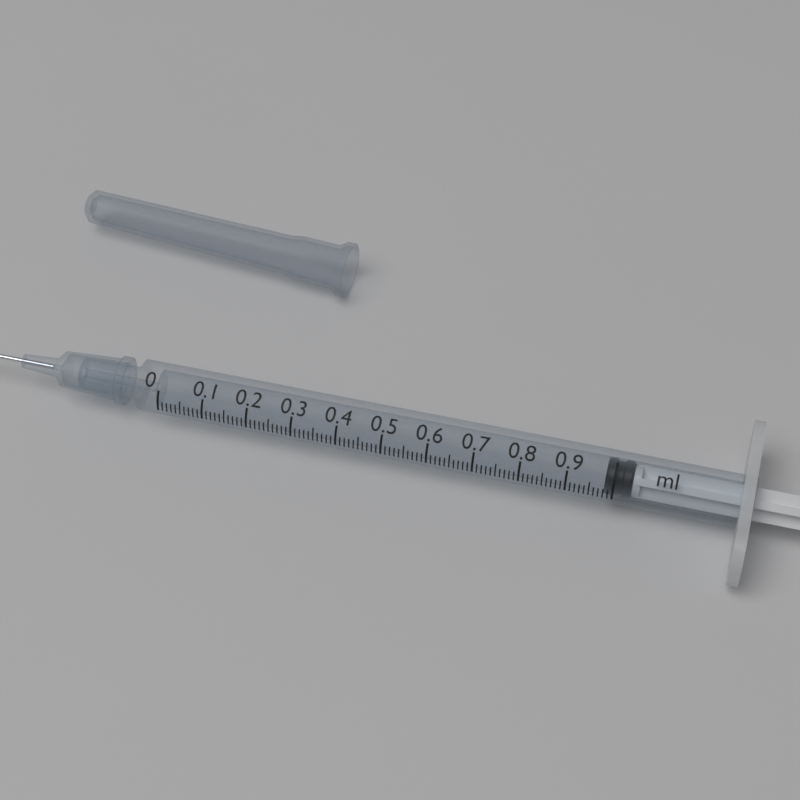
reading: 0.98 ml
